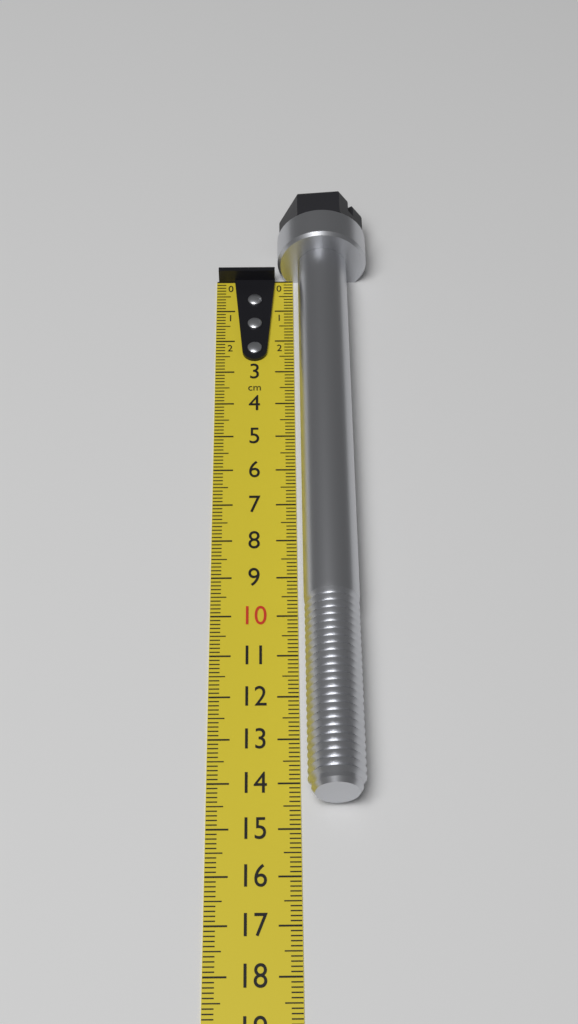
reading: 14.5 cm
